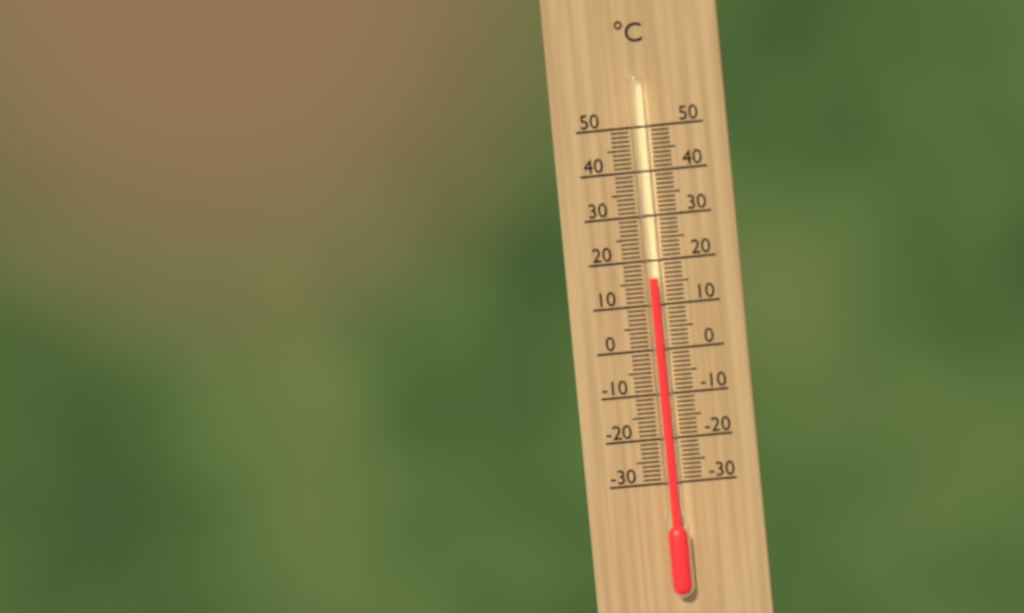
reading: 16 °C
